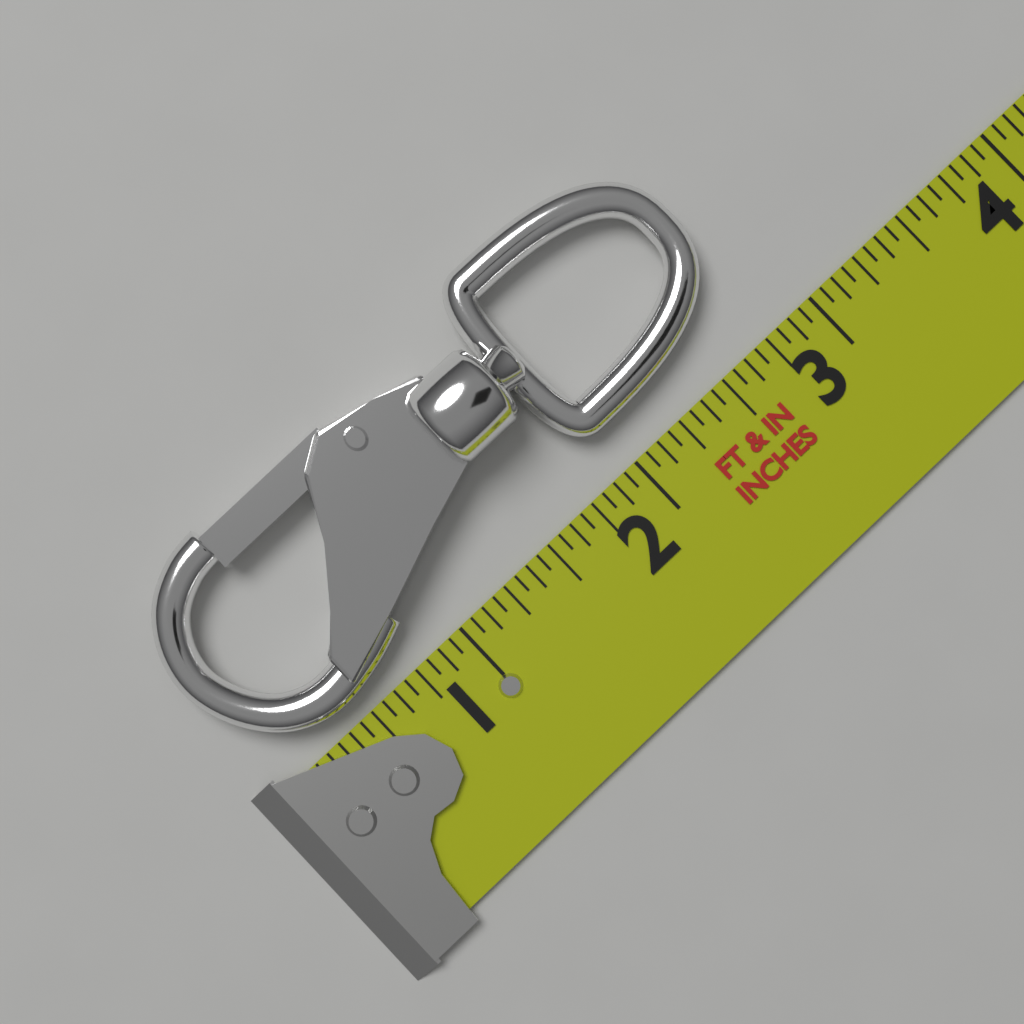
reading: 2.8125 in
